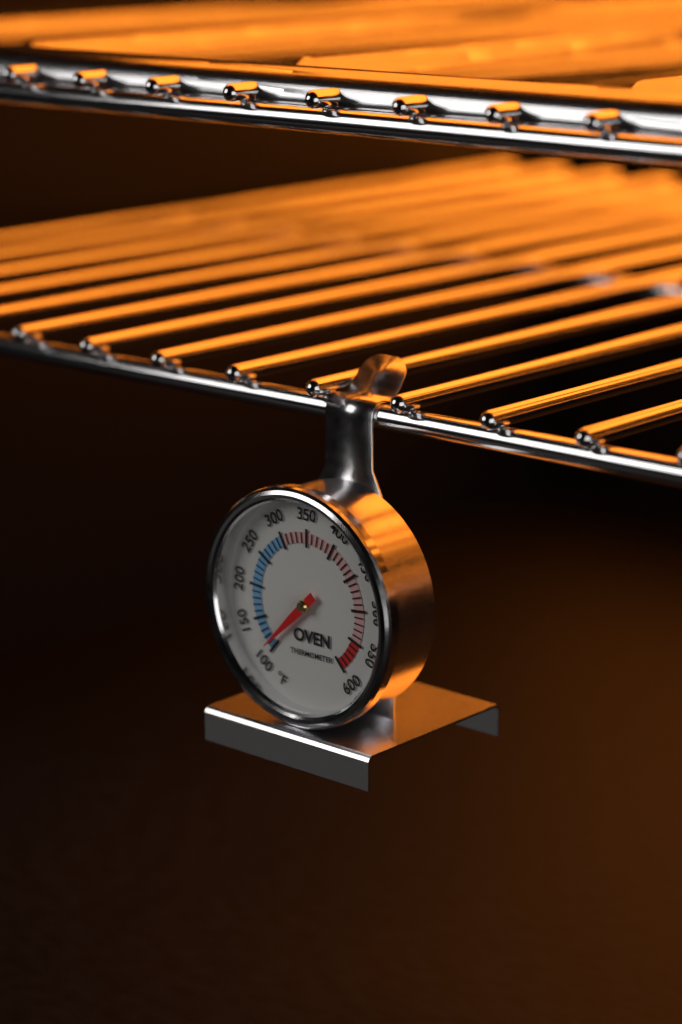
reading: 110 °F
